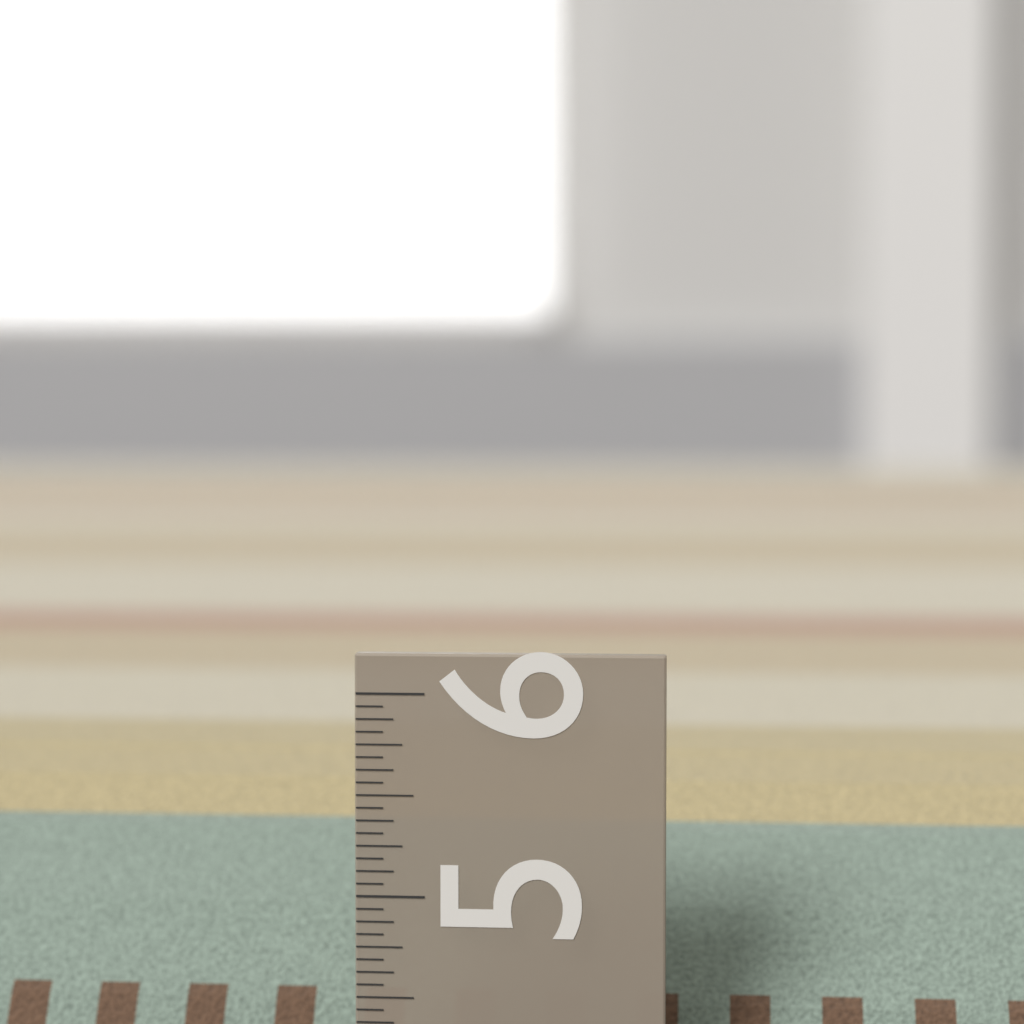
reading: 5.3125 in
